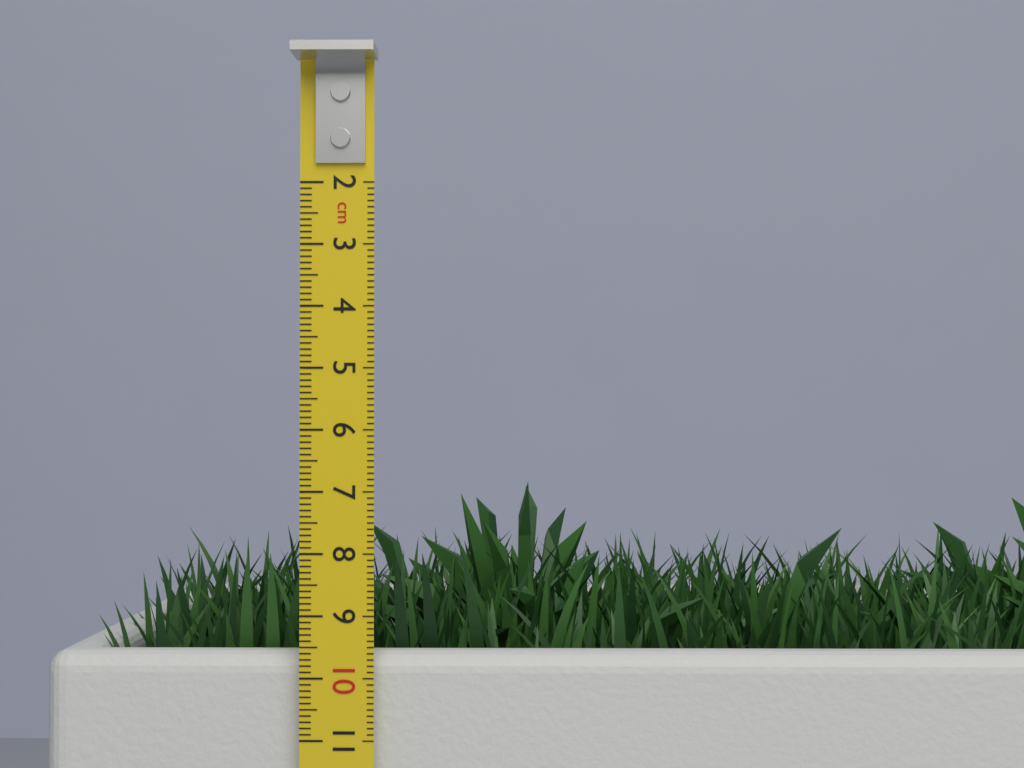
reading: 8.0 cm
